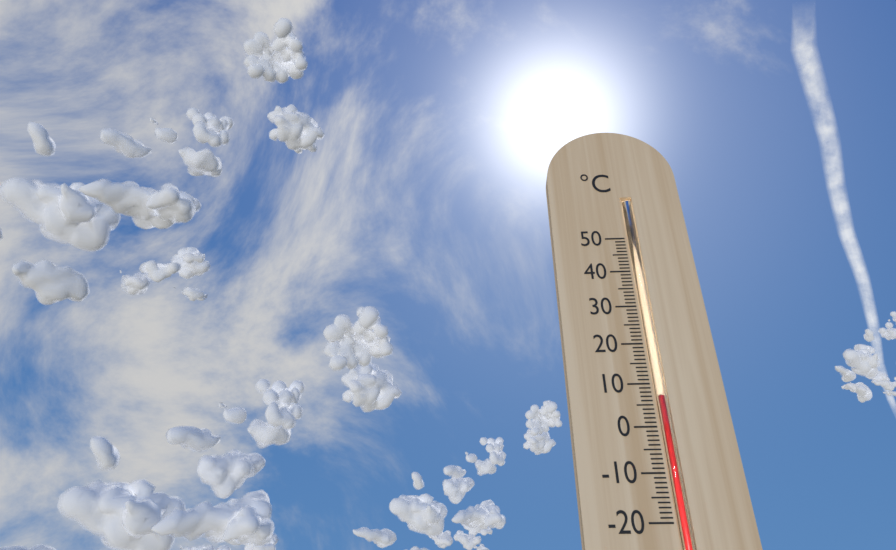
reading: 7 °C
